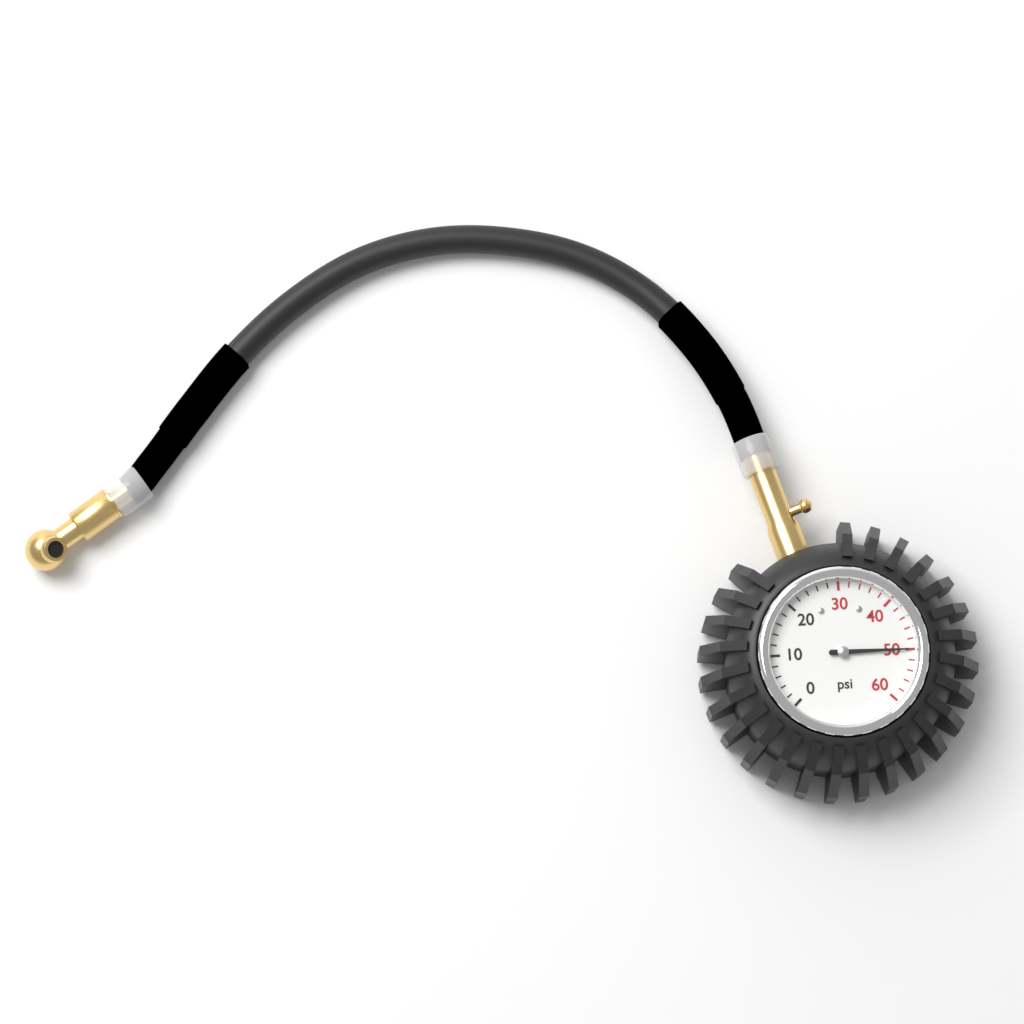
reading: 50 psi
